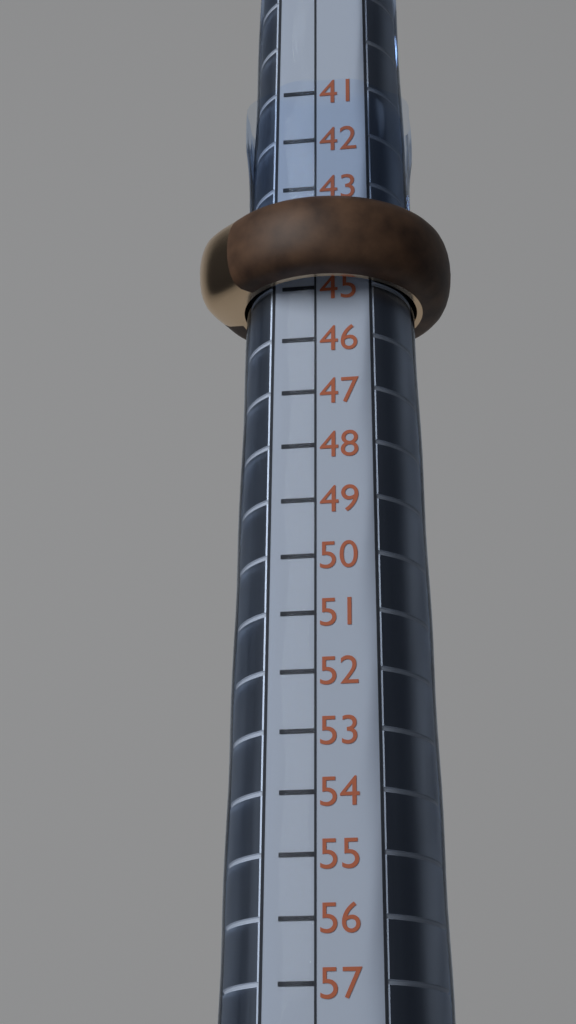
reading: 45 (no unit)
